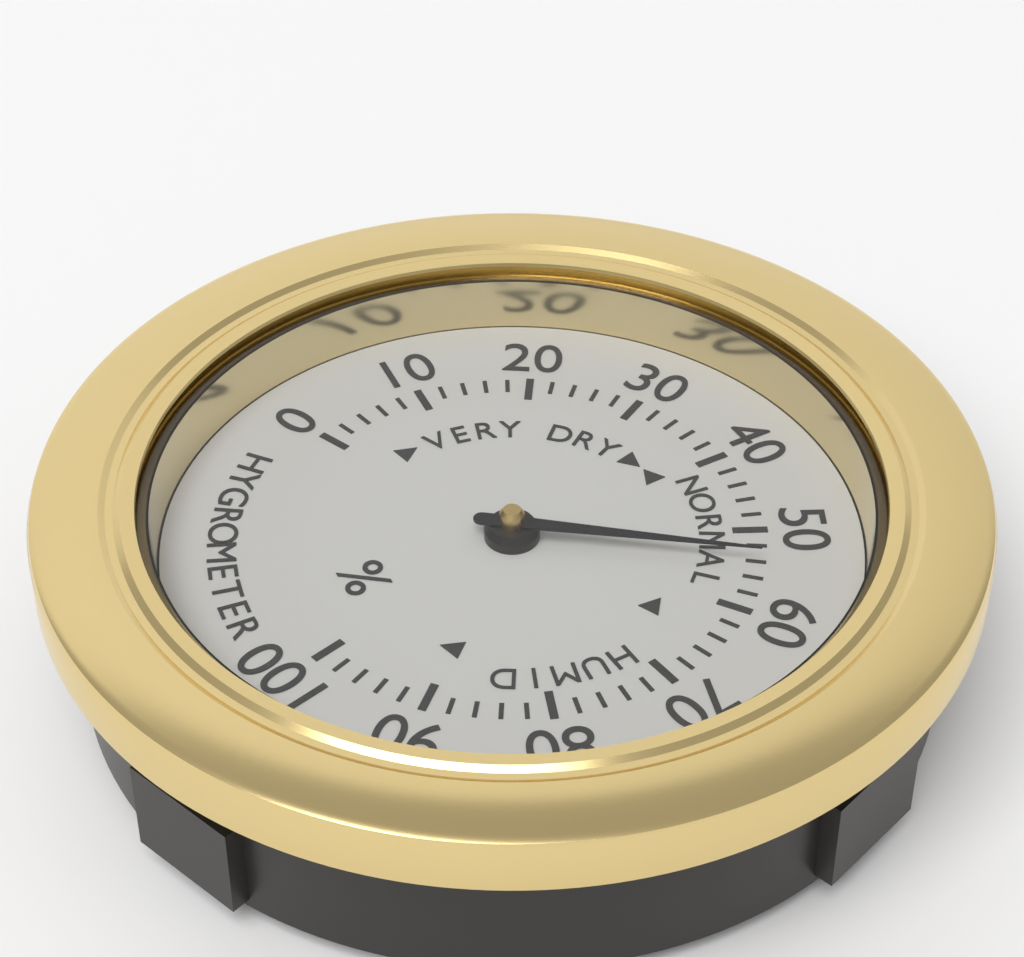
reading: 54 %
